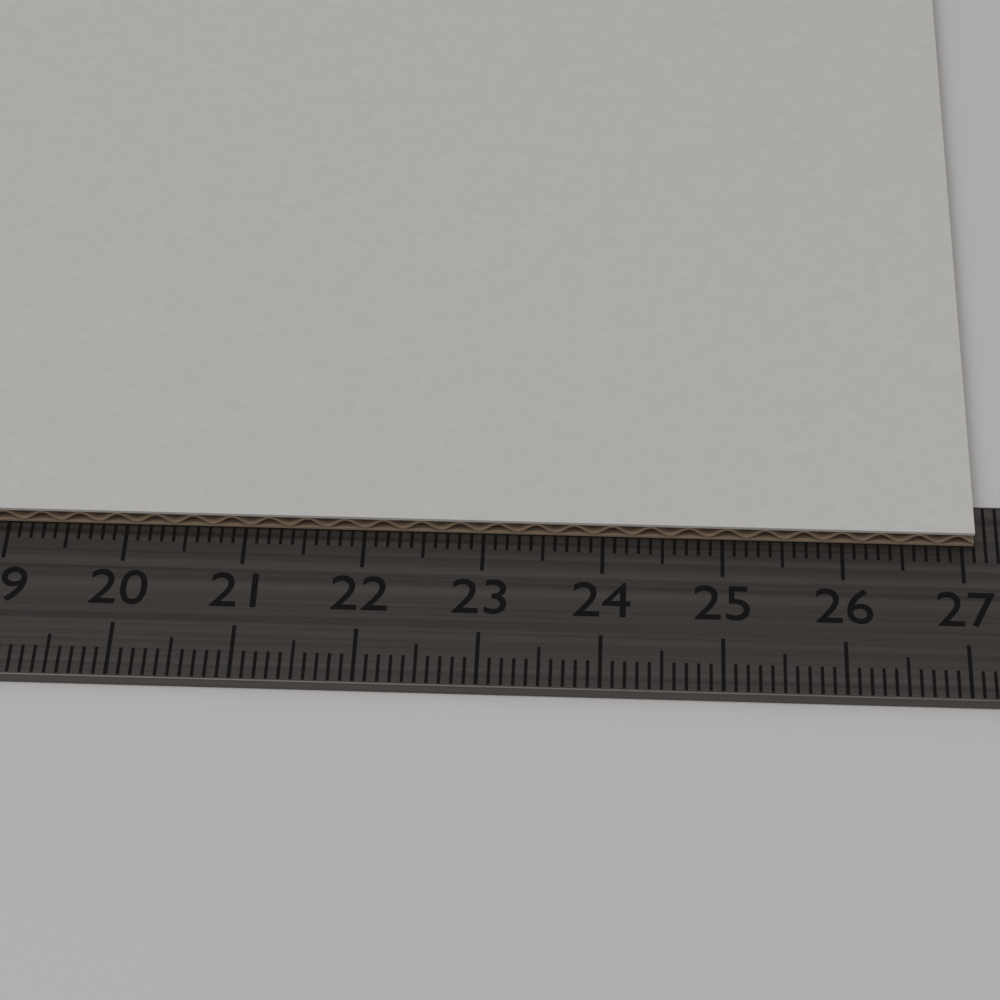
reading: 27.1 cm
